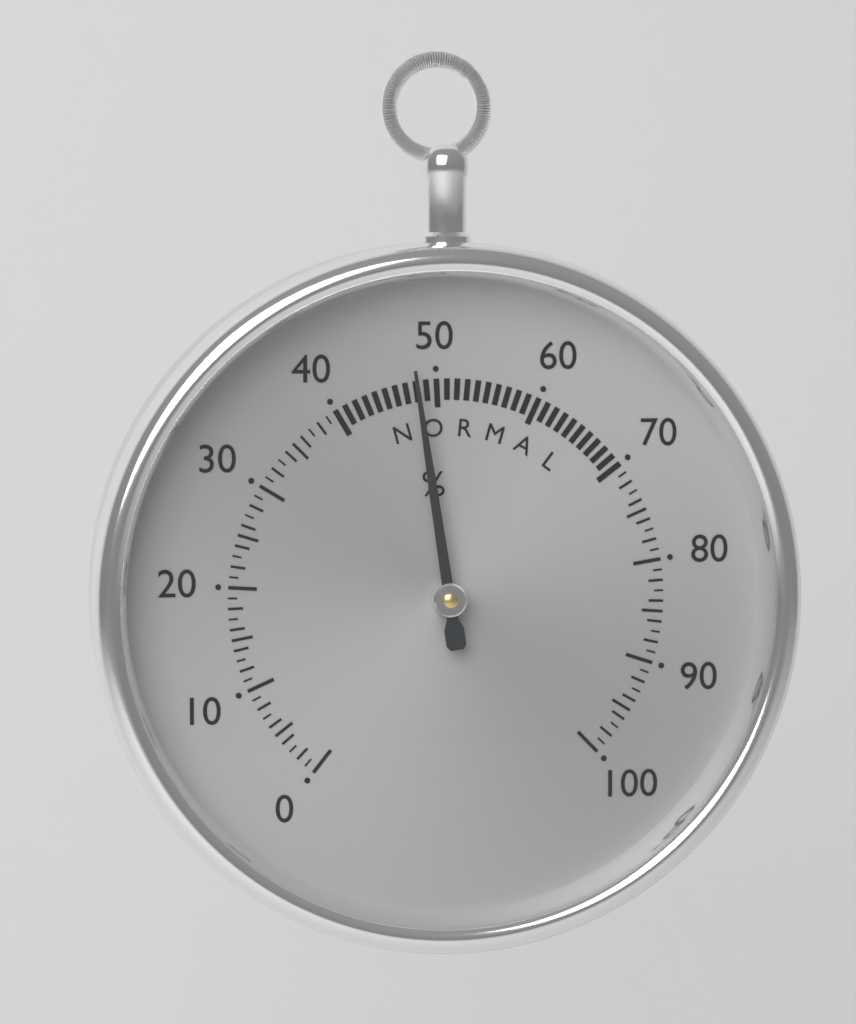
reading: 48 %
